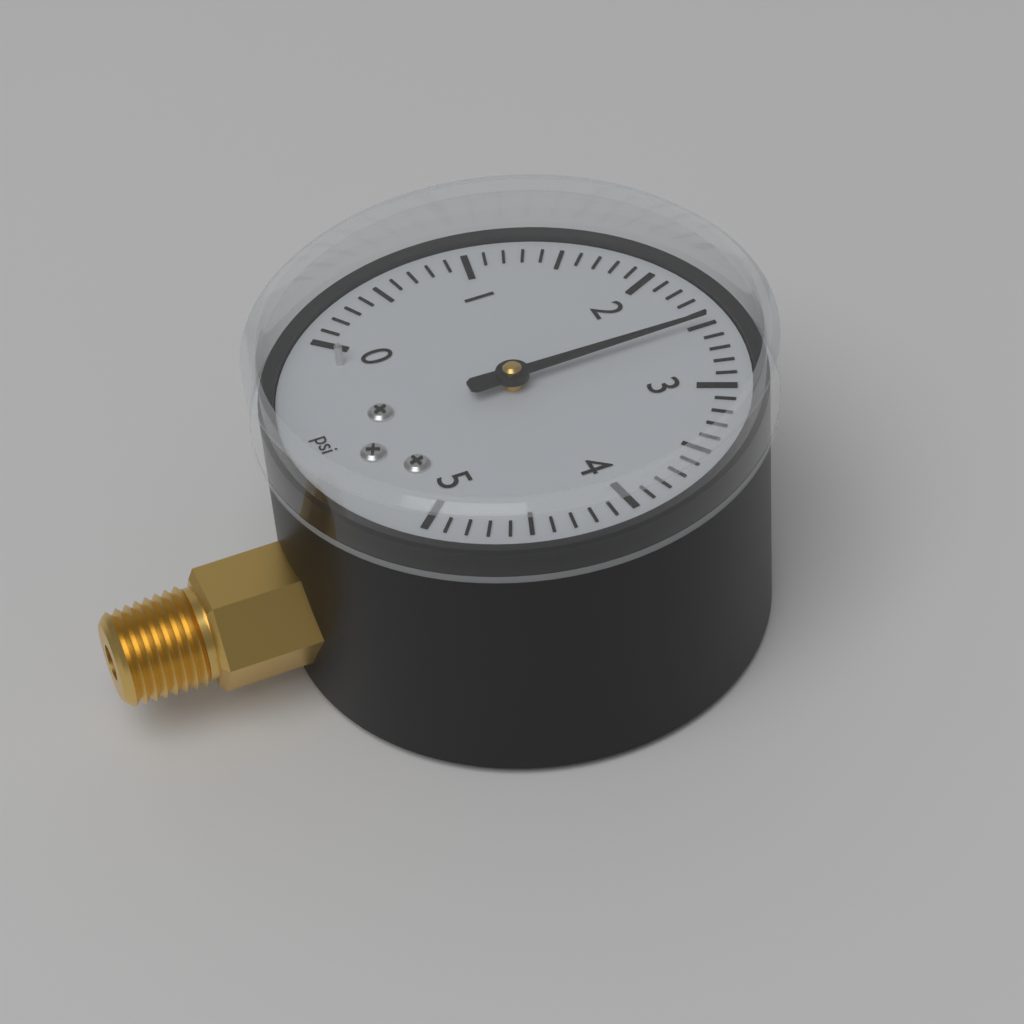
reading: 2.5 psi
